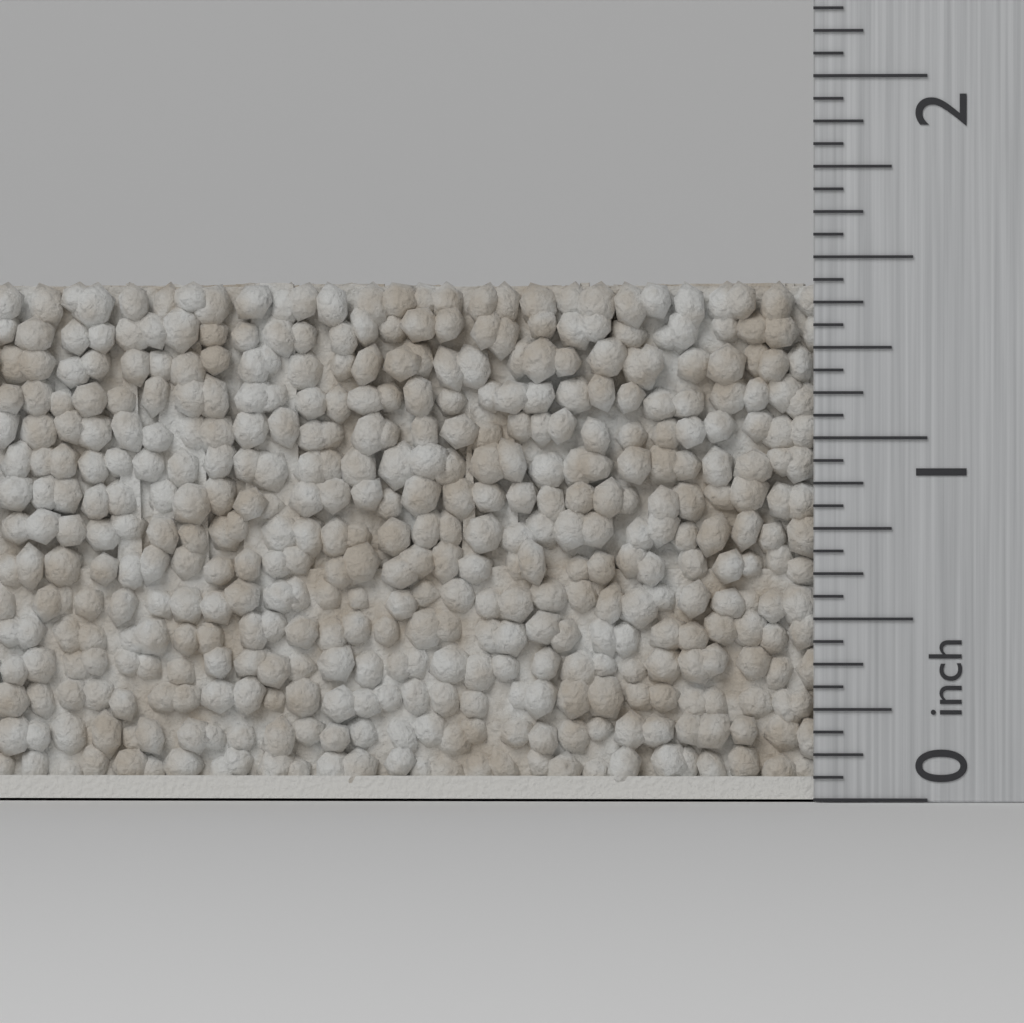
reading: 1.4375 inch
